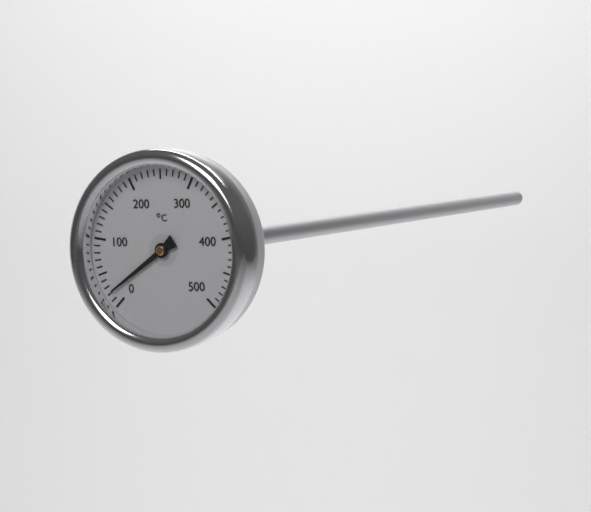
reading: 20 °C
